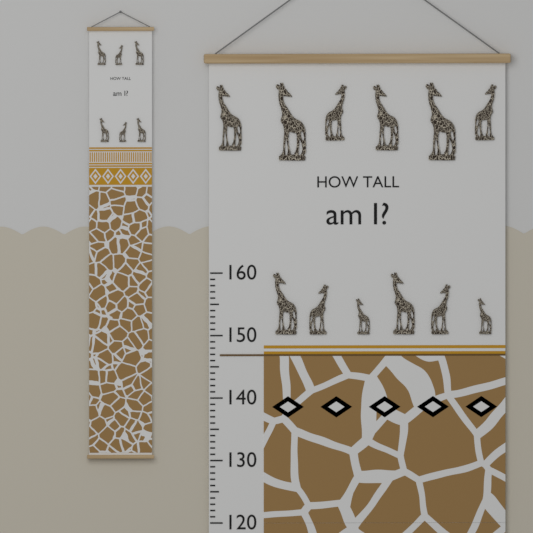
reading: 147 (no unit)
